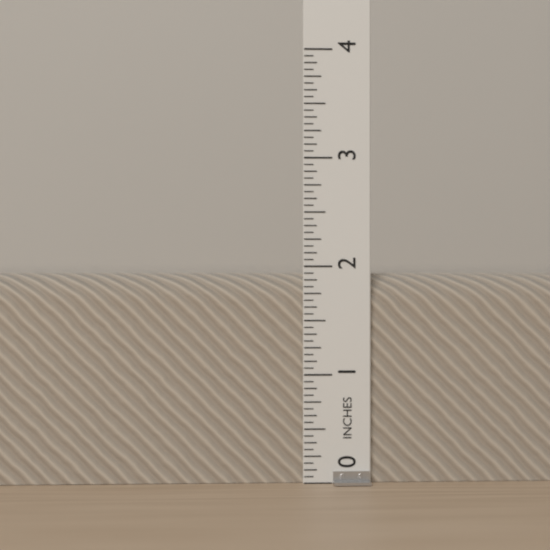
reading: 1.9375 in
